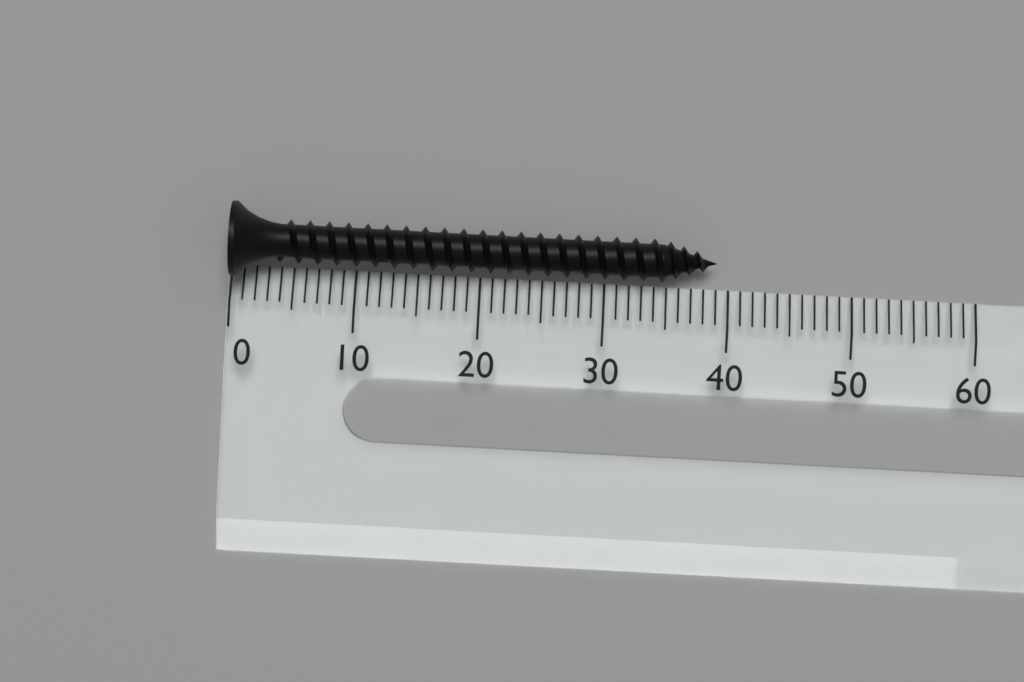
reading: 39 (no unit)
